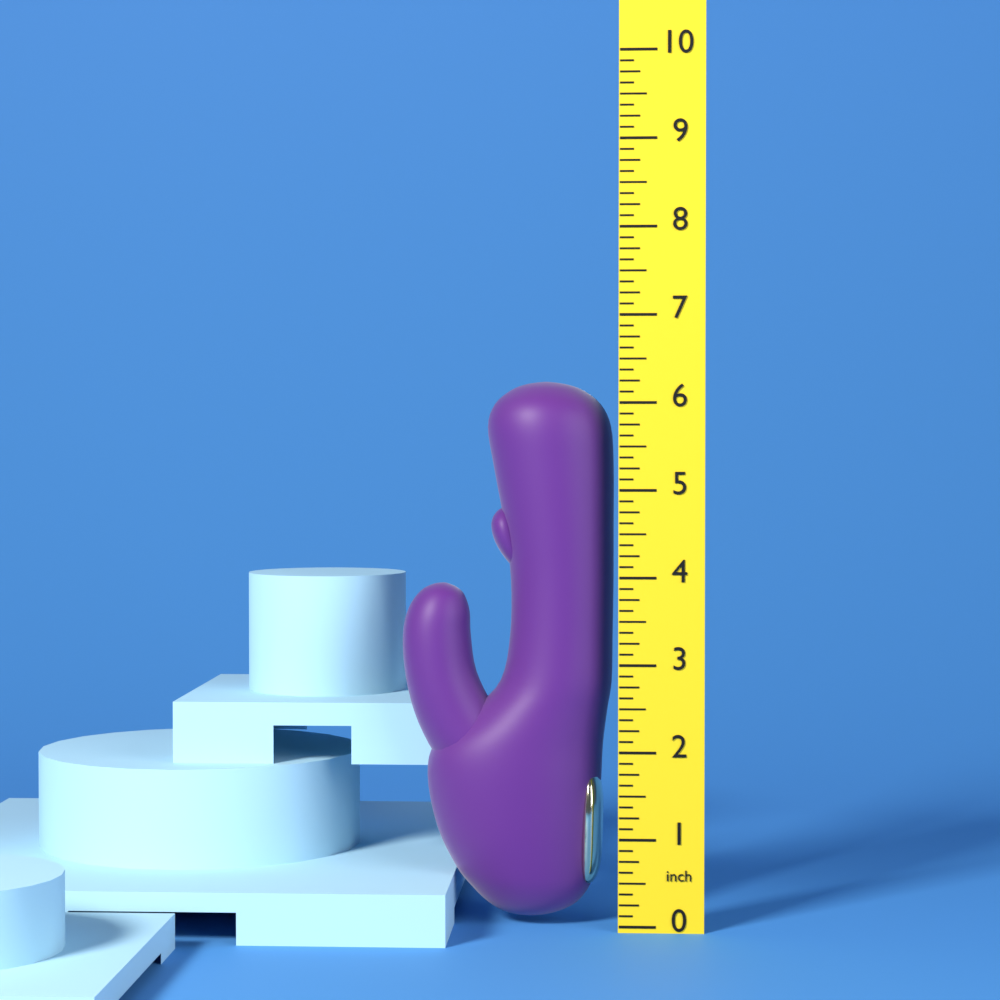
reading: 6.250 inch
